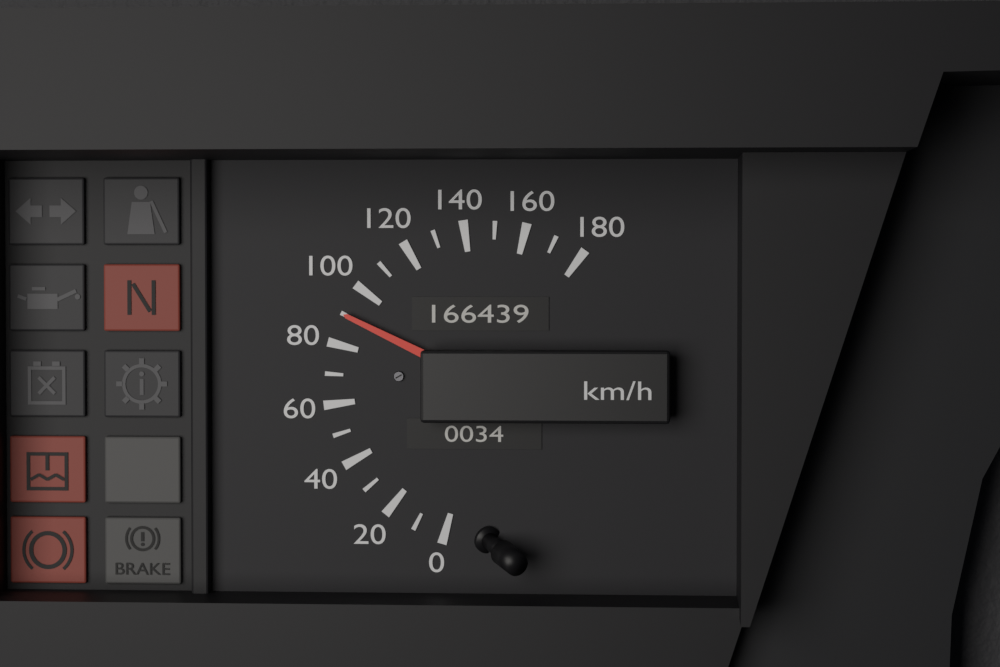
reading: 90 km/h
